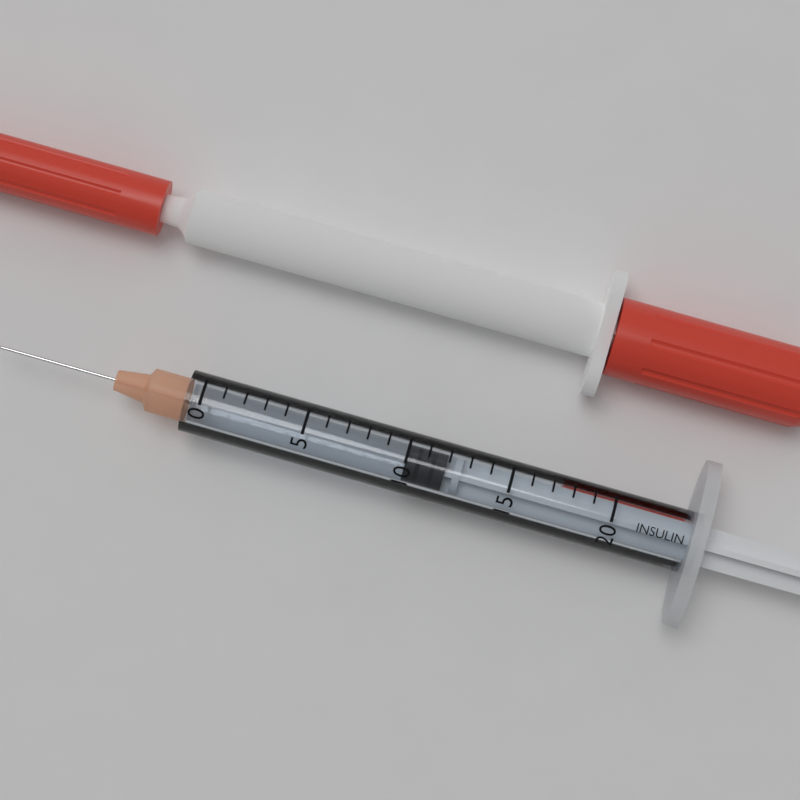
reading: 10 (no unit)
